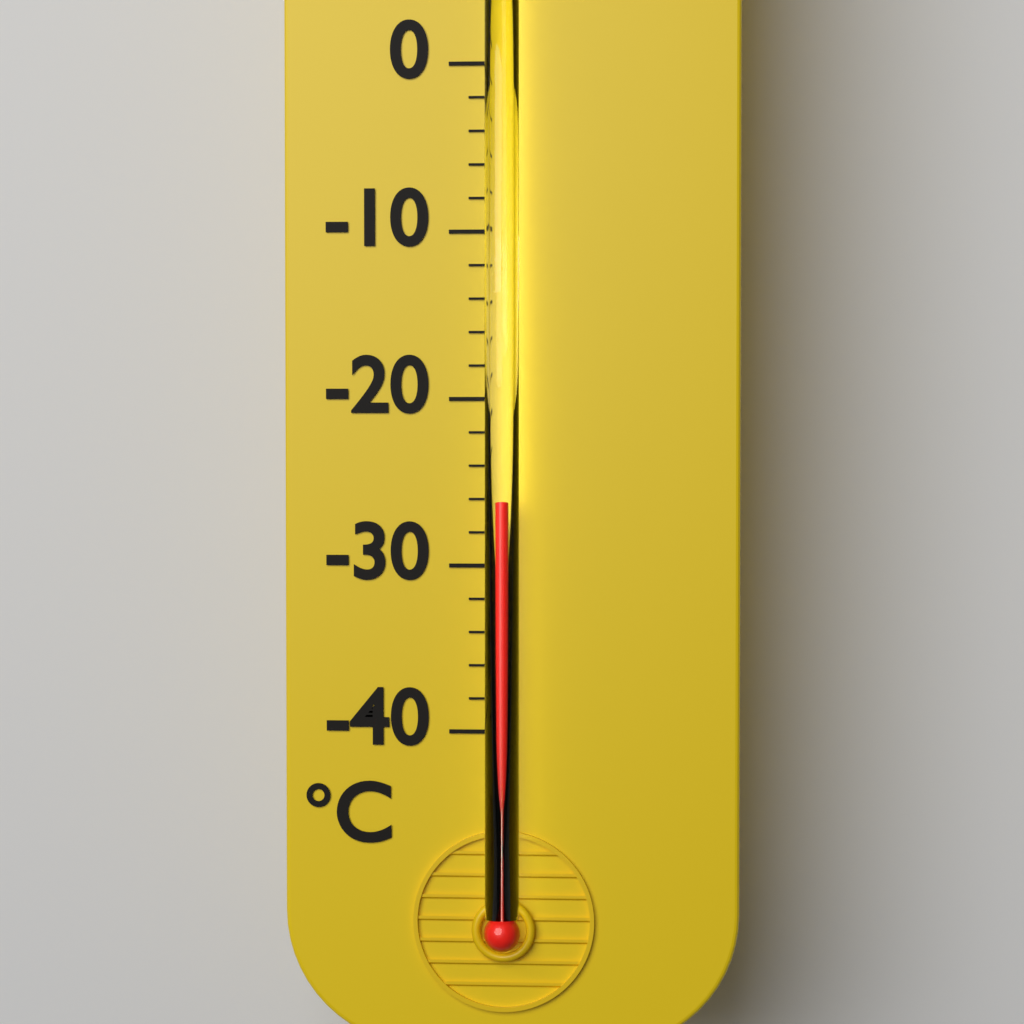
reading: -26 °C
